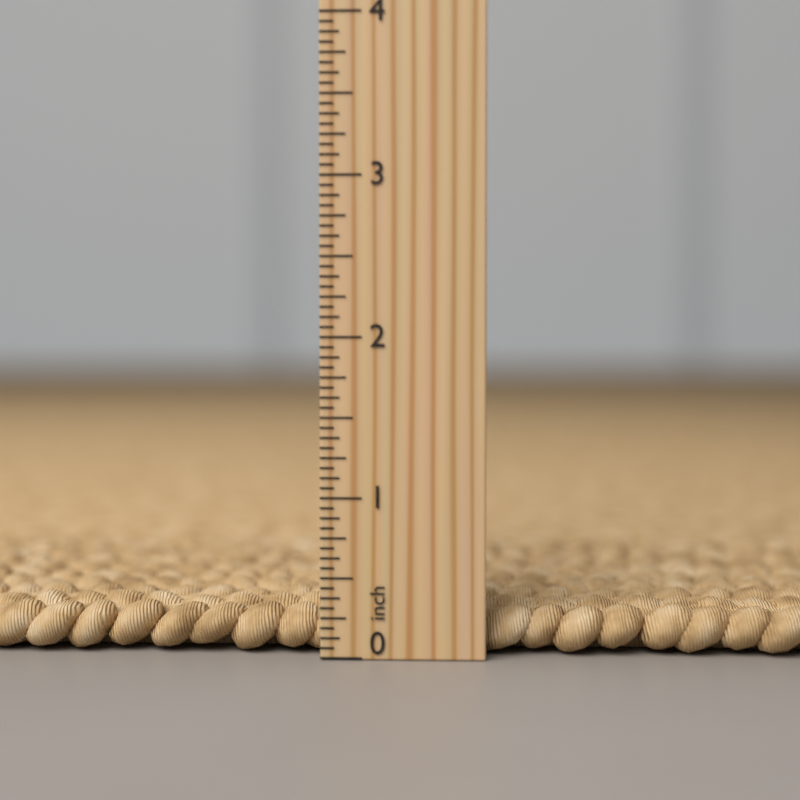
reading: 0.3125 inch
